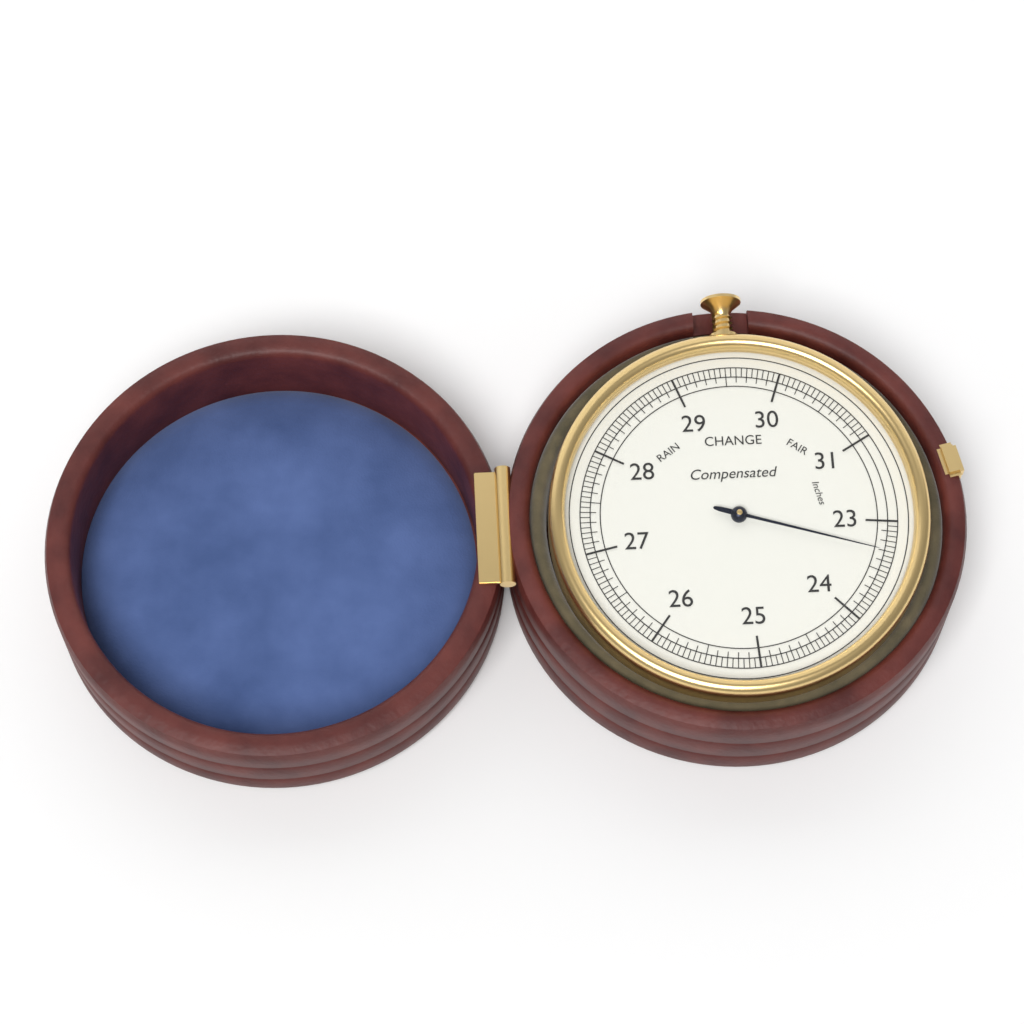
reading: 23.30 inches
